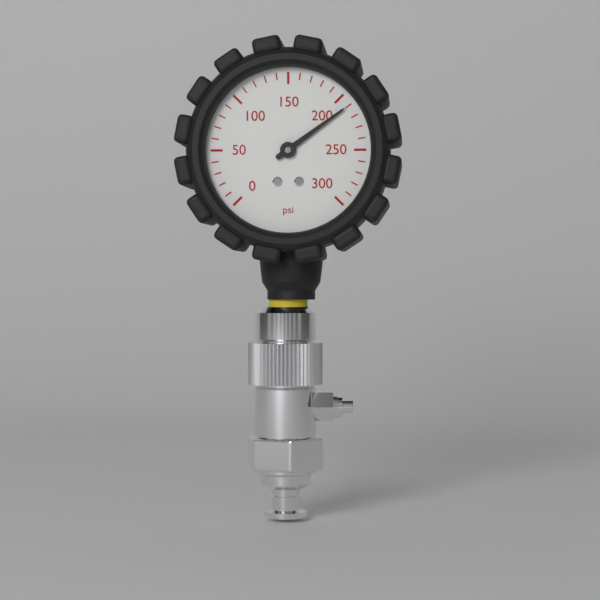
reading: 210 psi
